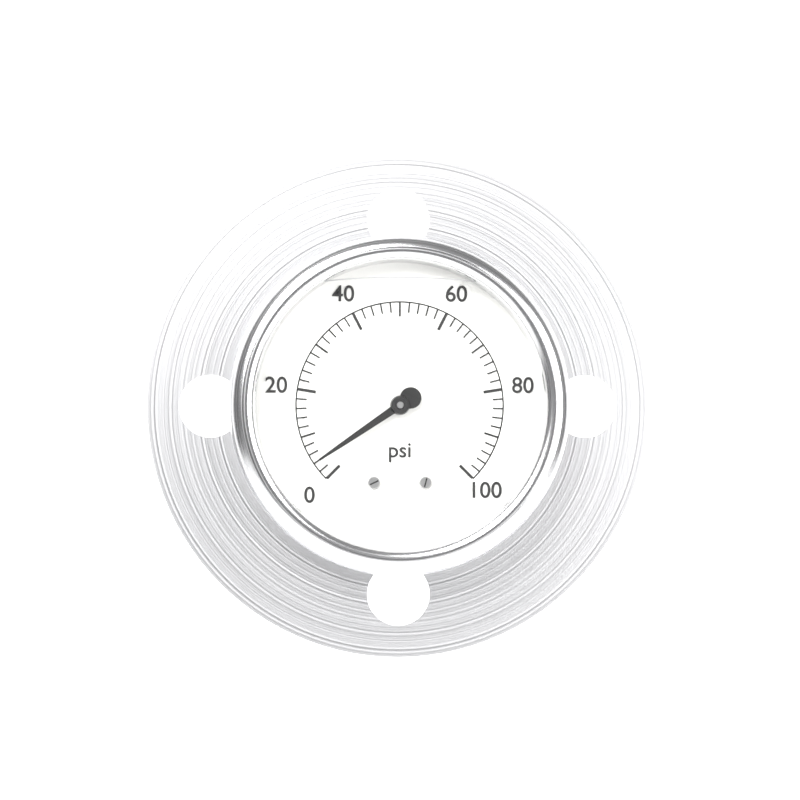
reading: 4 psi
